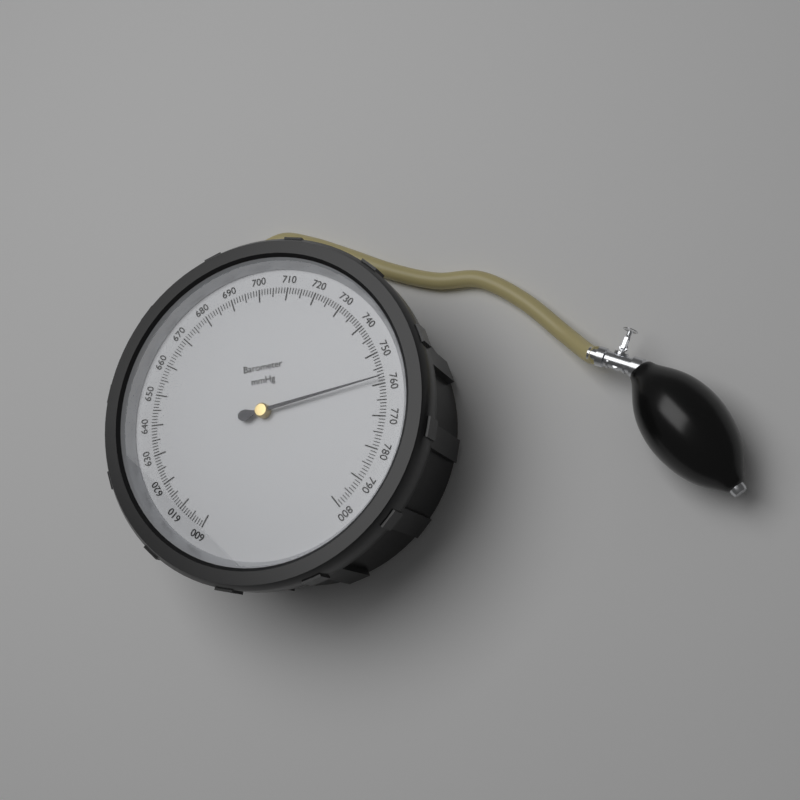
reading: 758 mmHg
